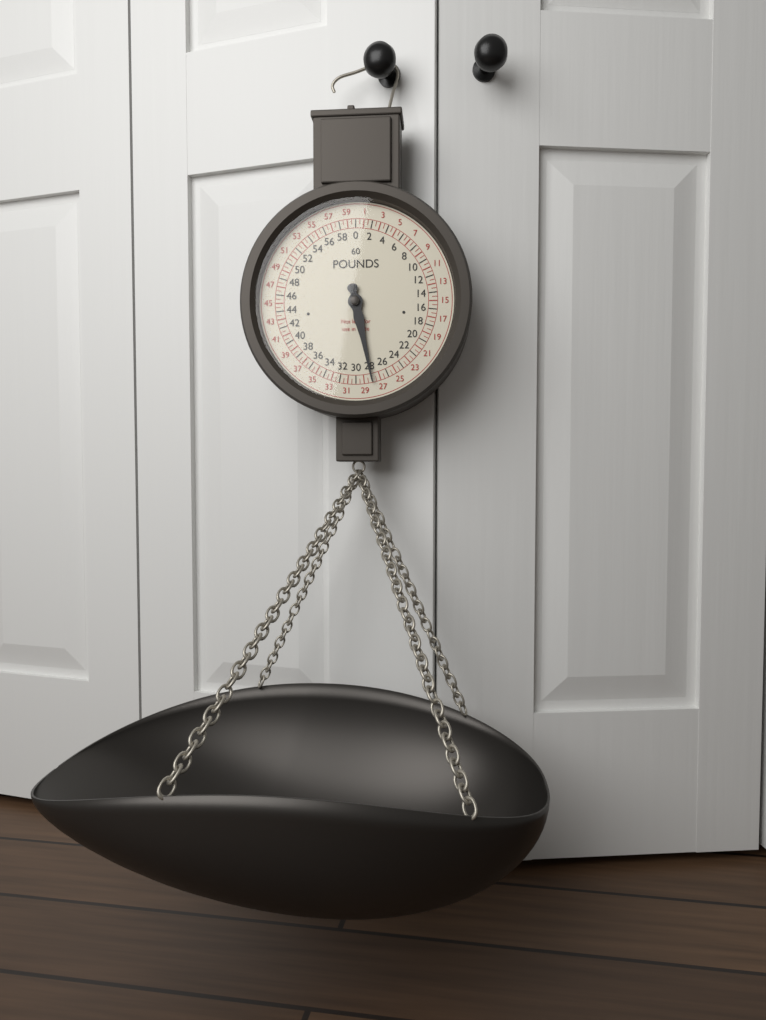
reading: 28.0 lb
